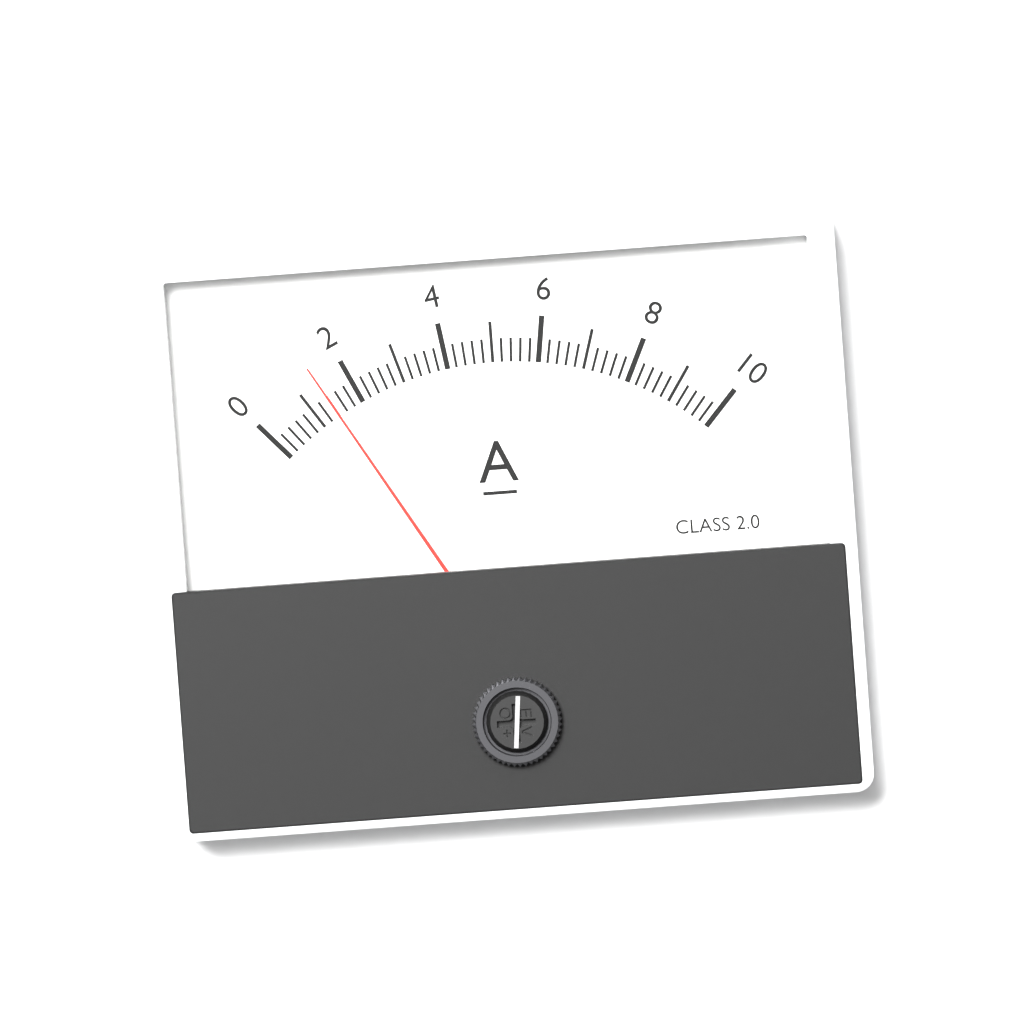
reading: 1.4 A
